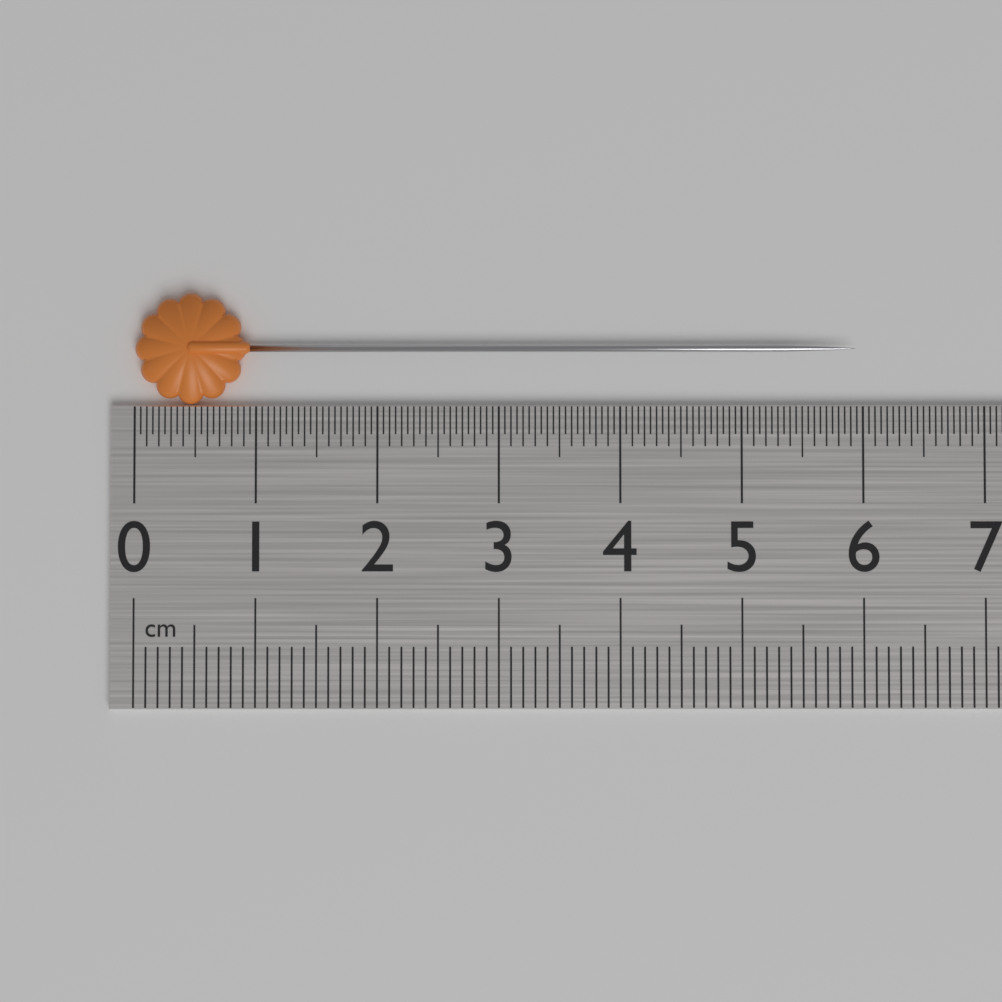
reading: 5.95 cm
